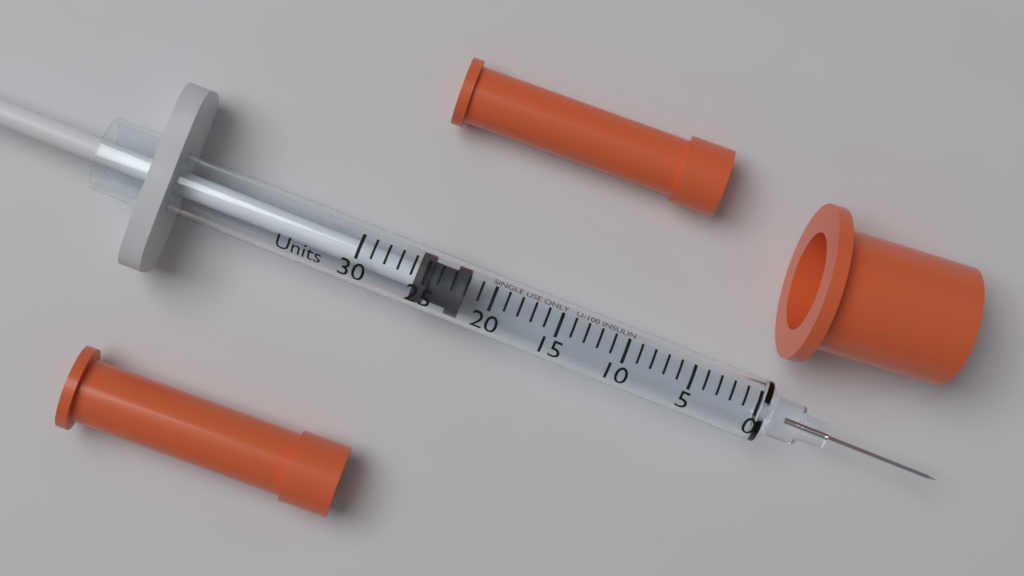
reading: 22 Units
